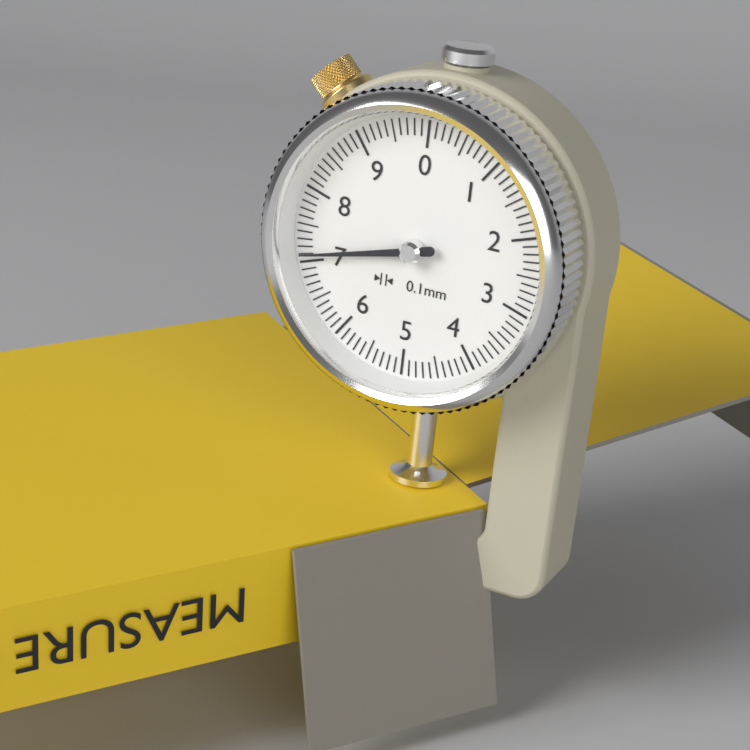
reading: 7.1 mm
